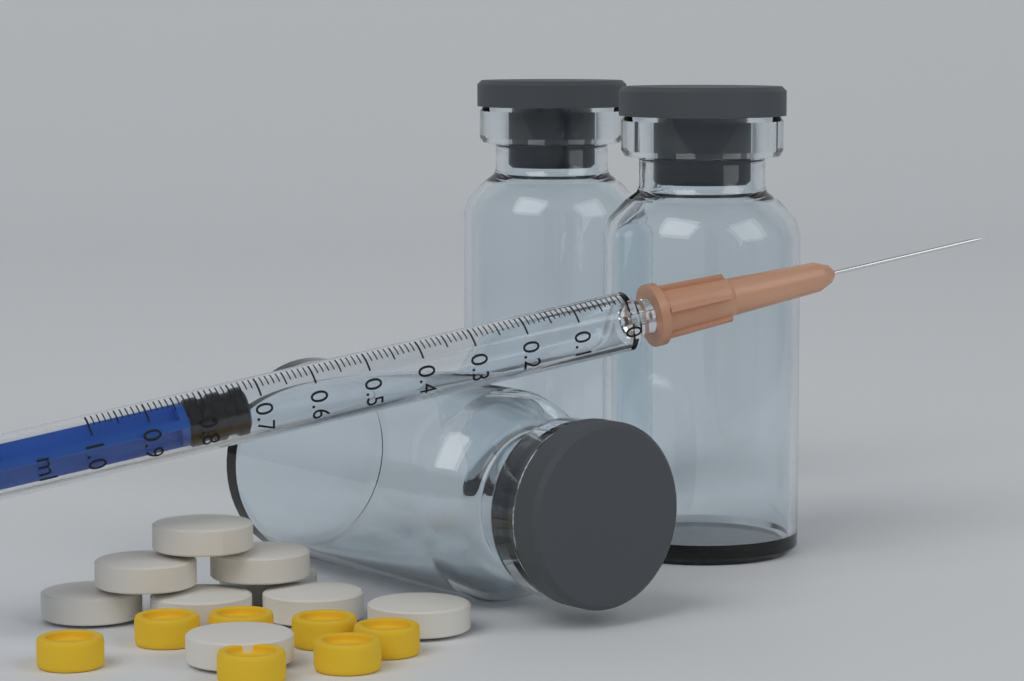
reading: 0.72 ml
